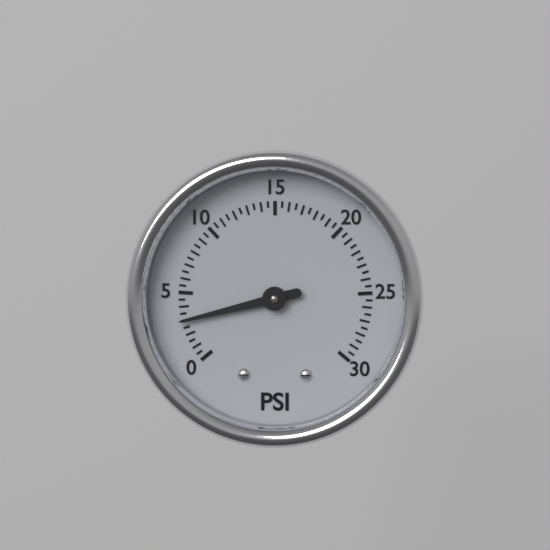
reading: 3.0 psi
